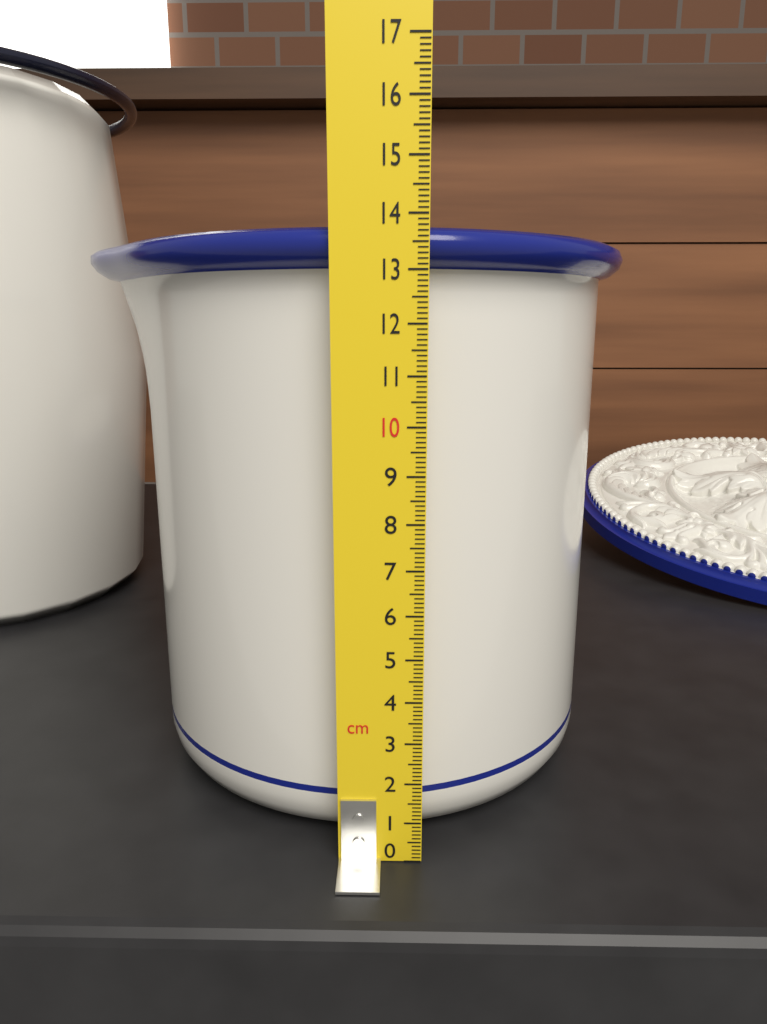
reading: 13.8 cm
